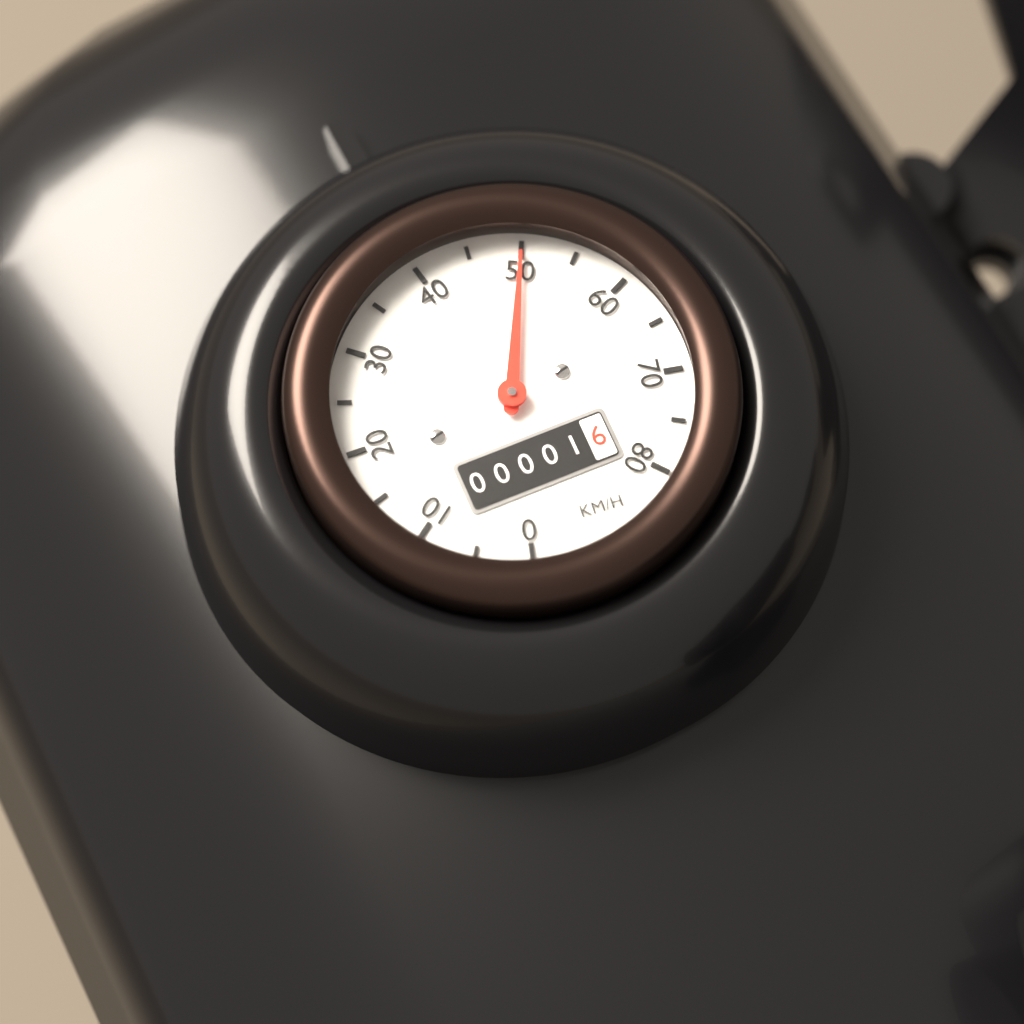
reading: 50 km/h
